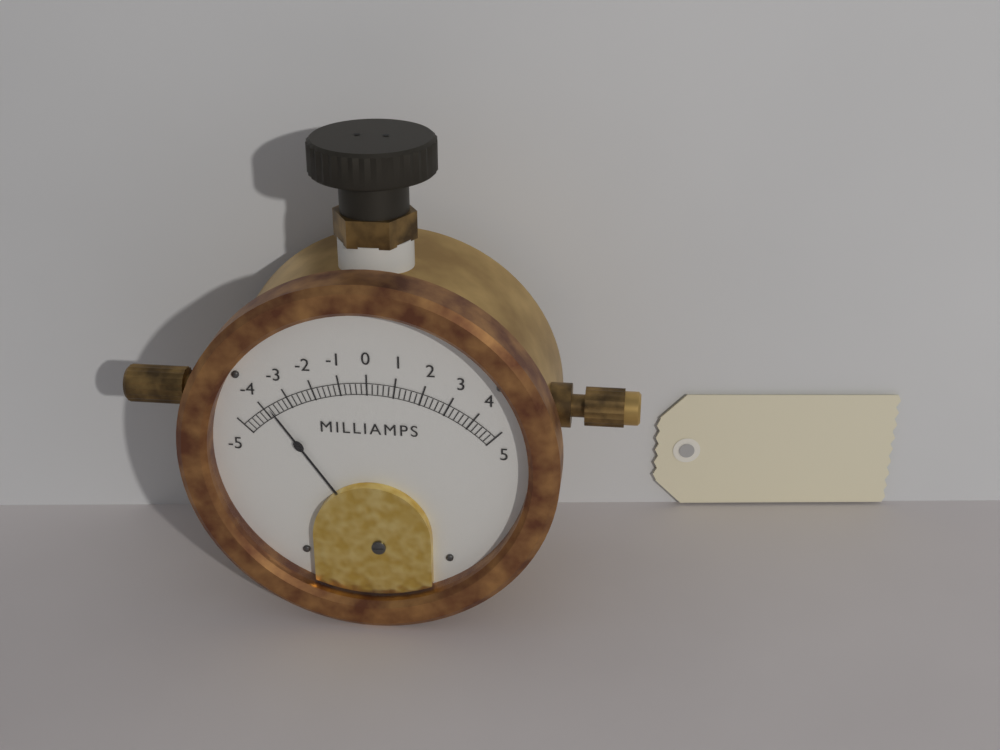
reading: -3.8 mA
